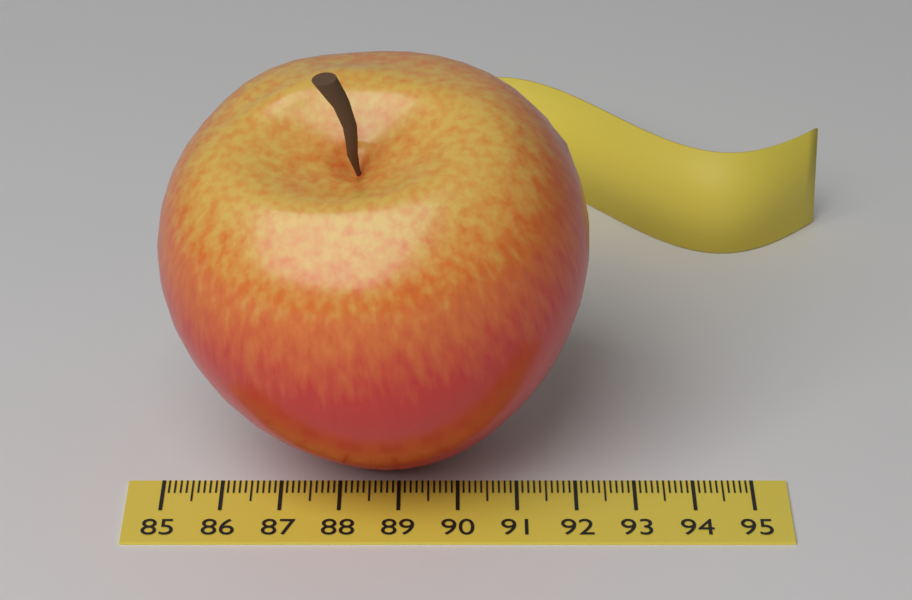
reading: 92.2 (no unit)
